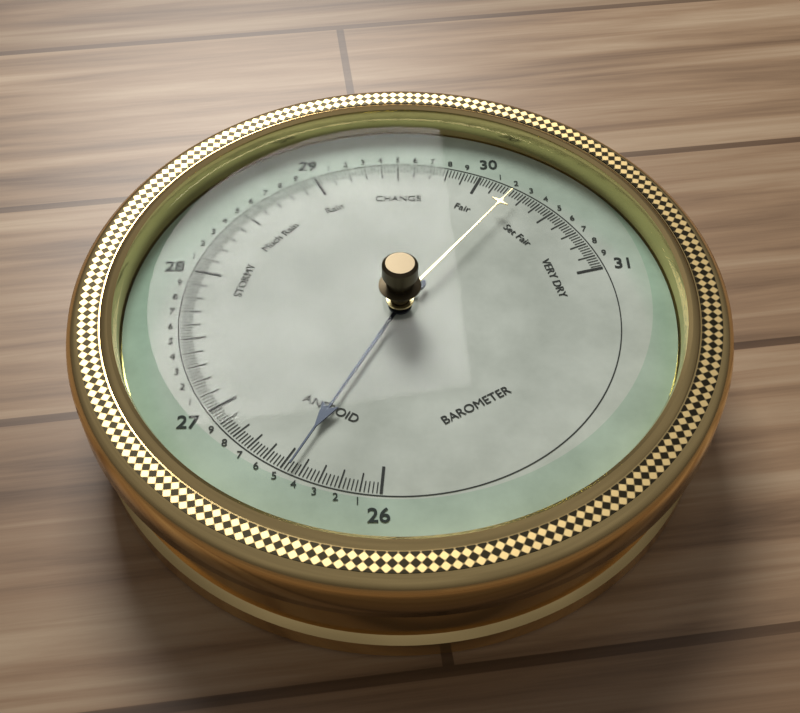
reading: 26.46 (no unit)
